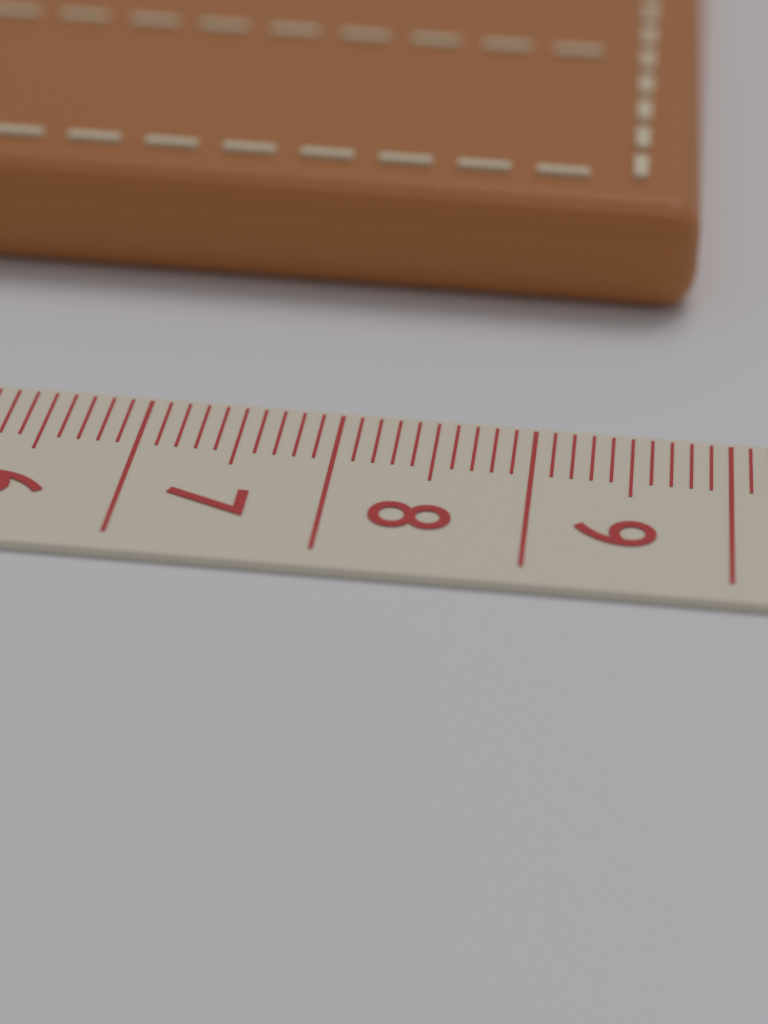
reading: 9.8 cm
